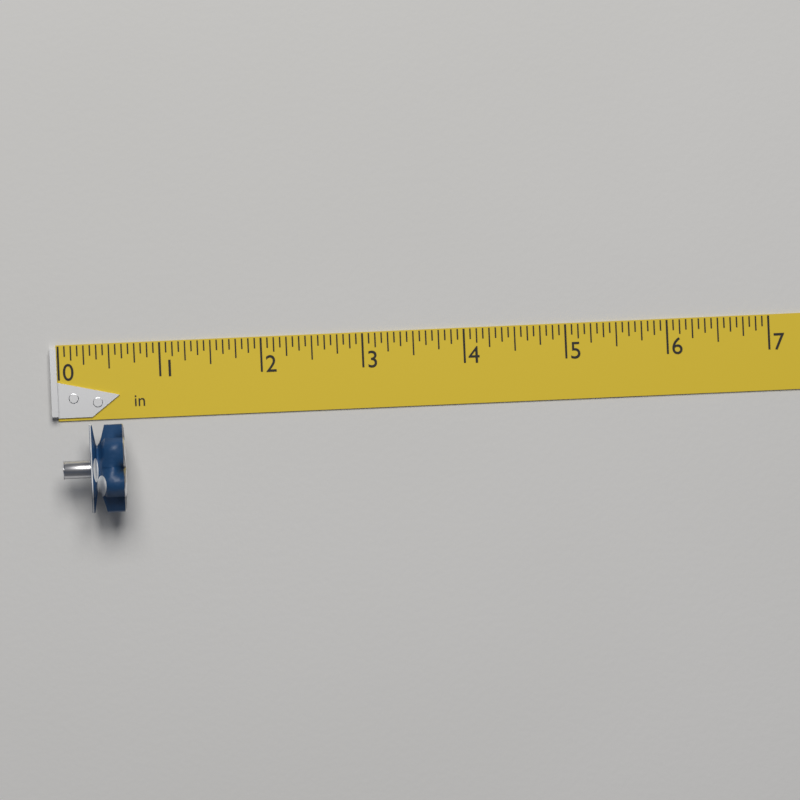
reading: 0.6250 in
